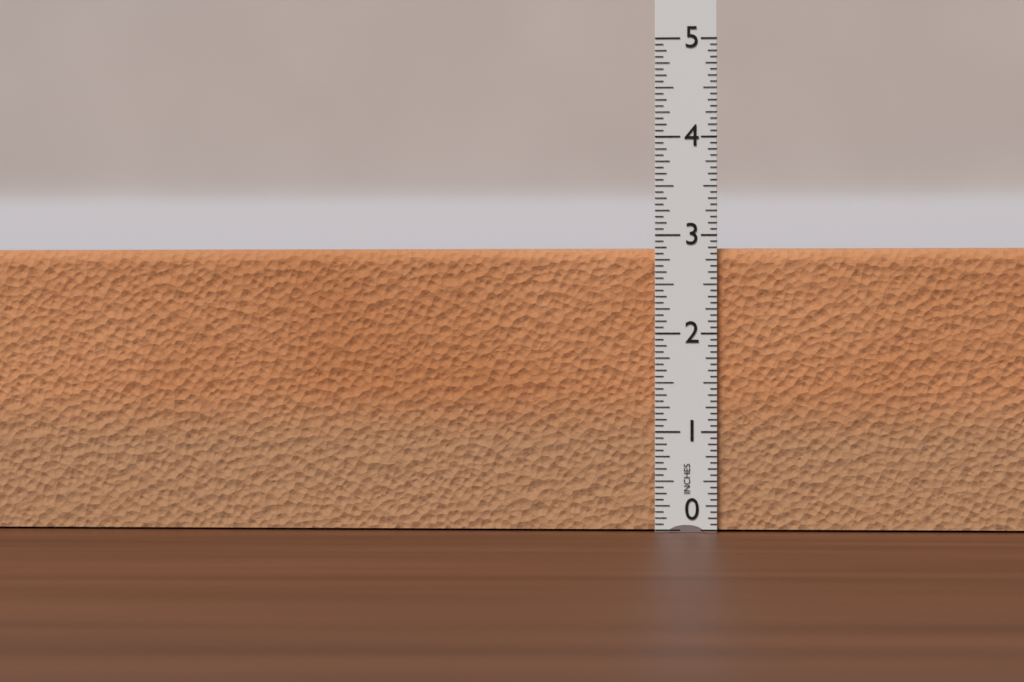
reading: 2.8750 in
